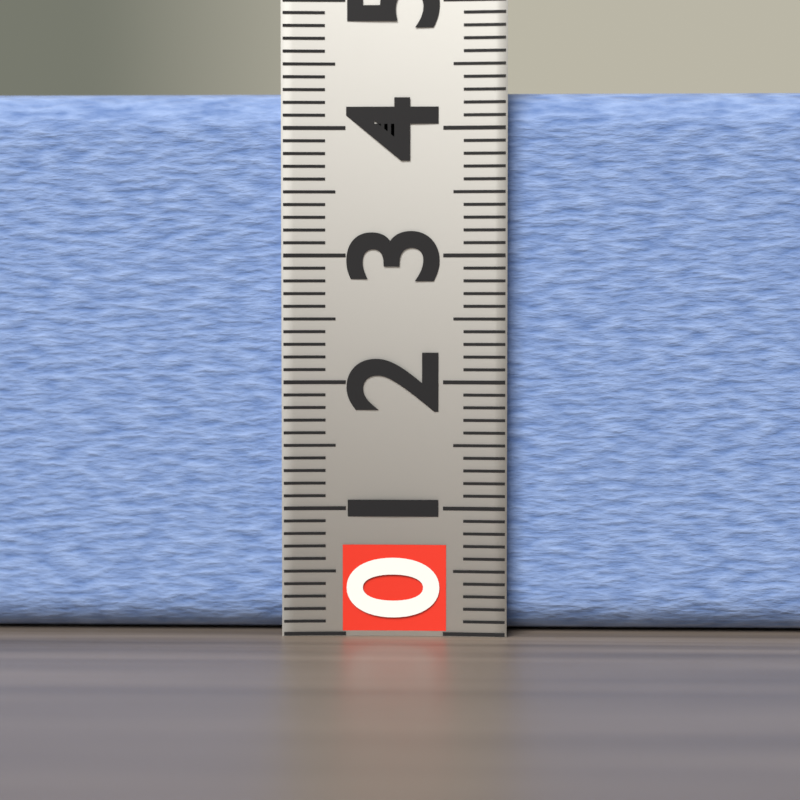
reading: 4.3 (no unit)
